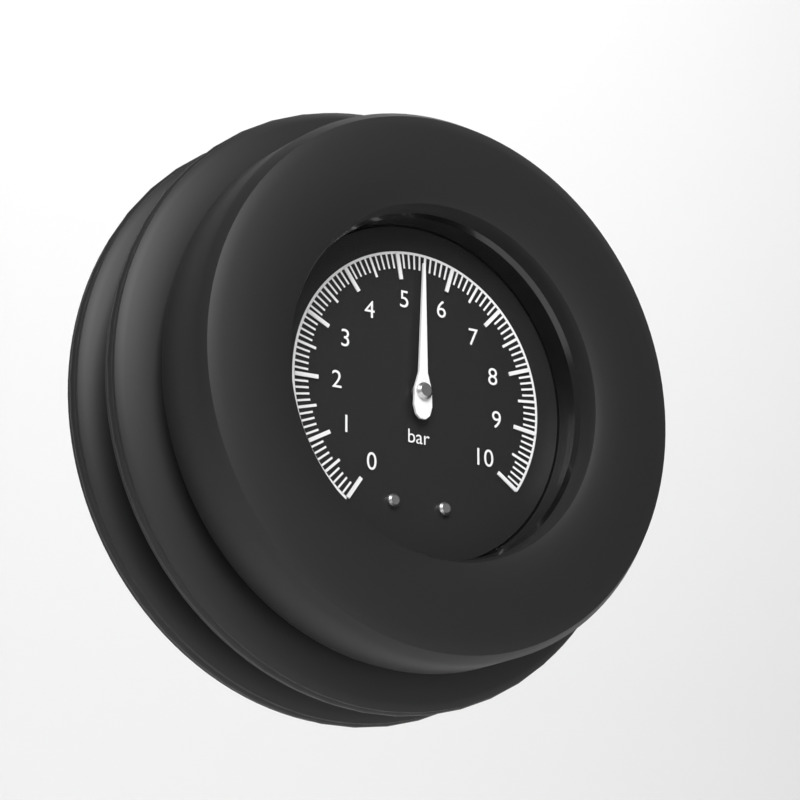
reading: 5.4 bar
